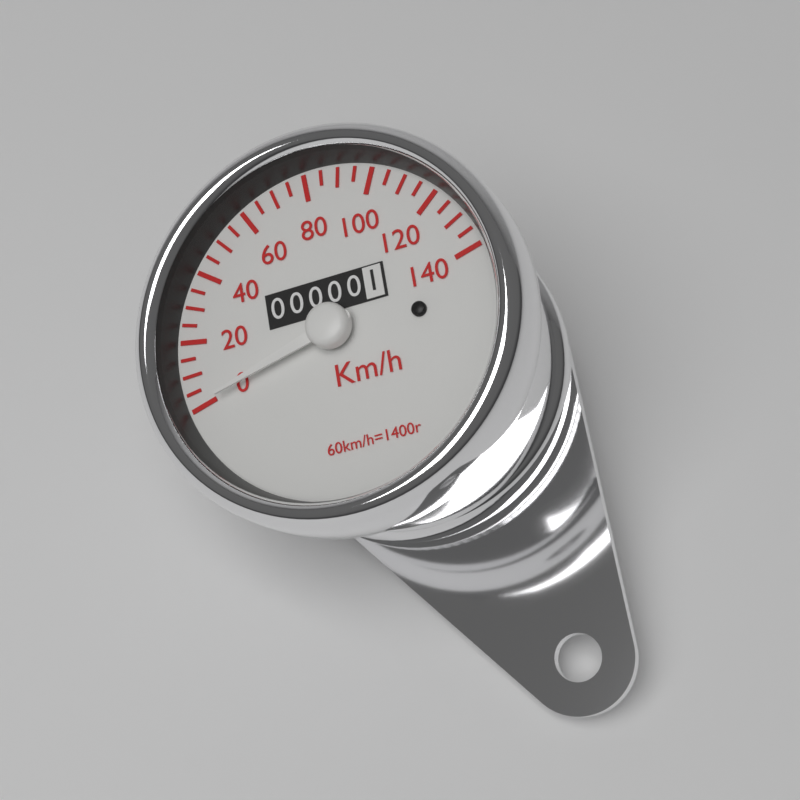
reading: 0 km/h
